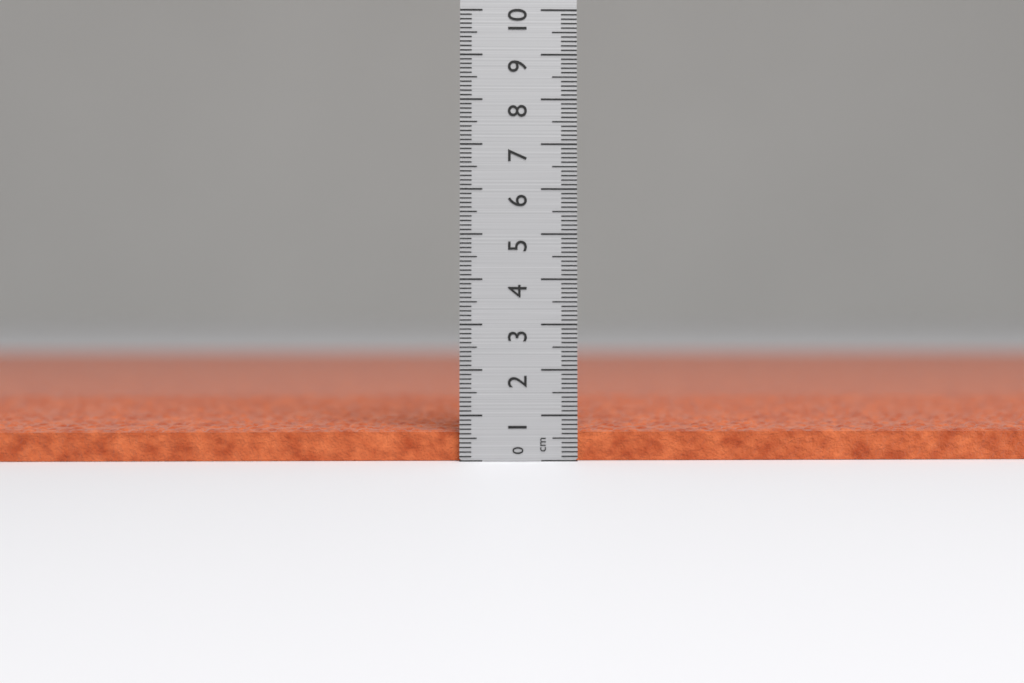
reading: 0.7 cm
